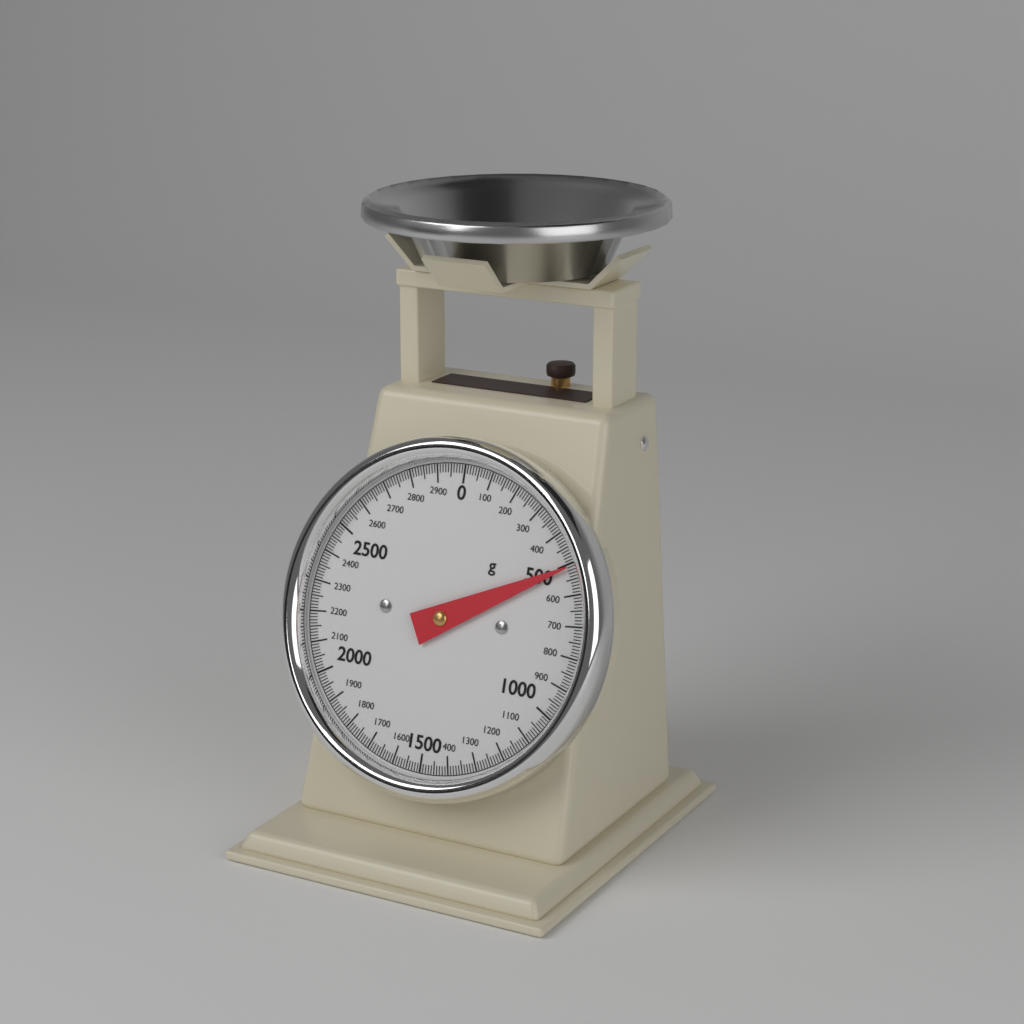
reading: 510 g
